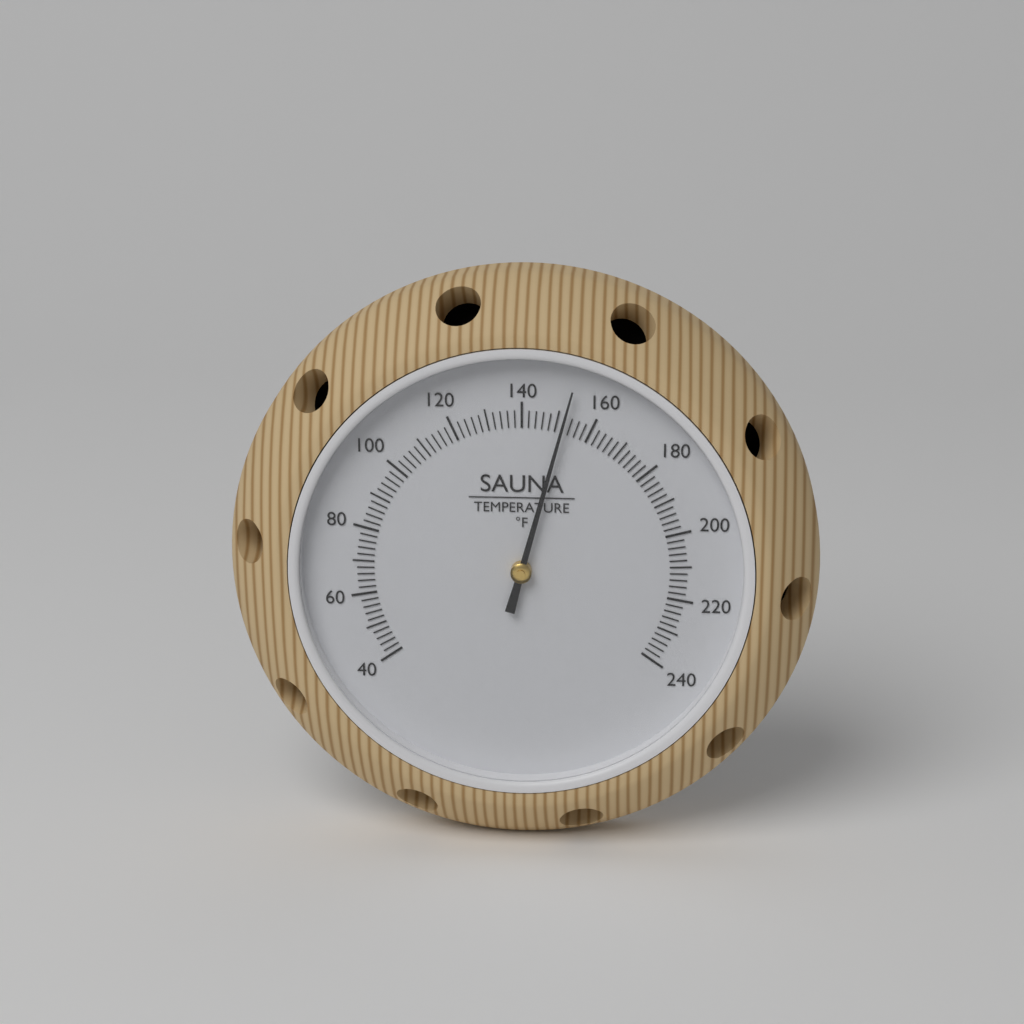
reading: 152 °F
